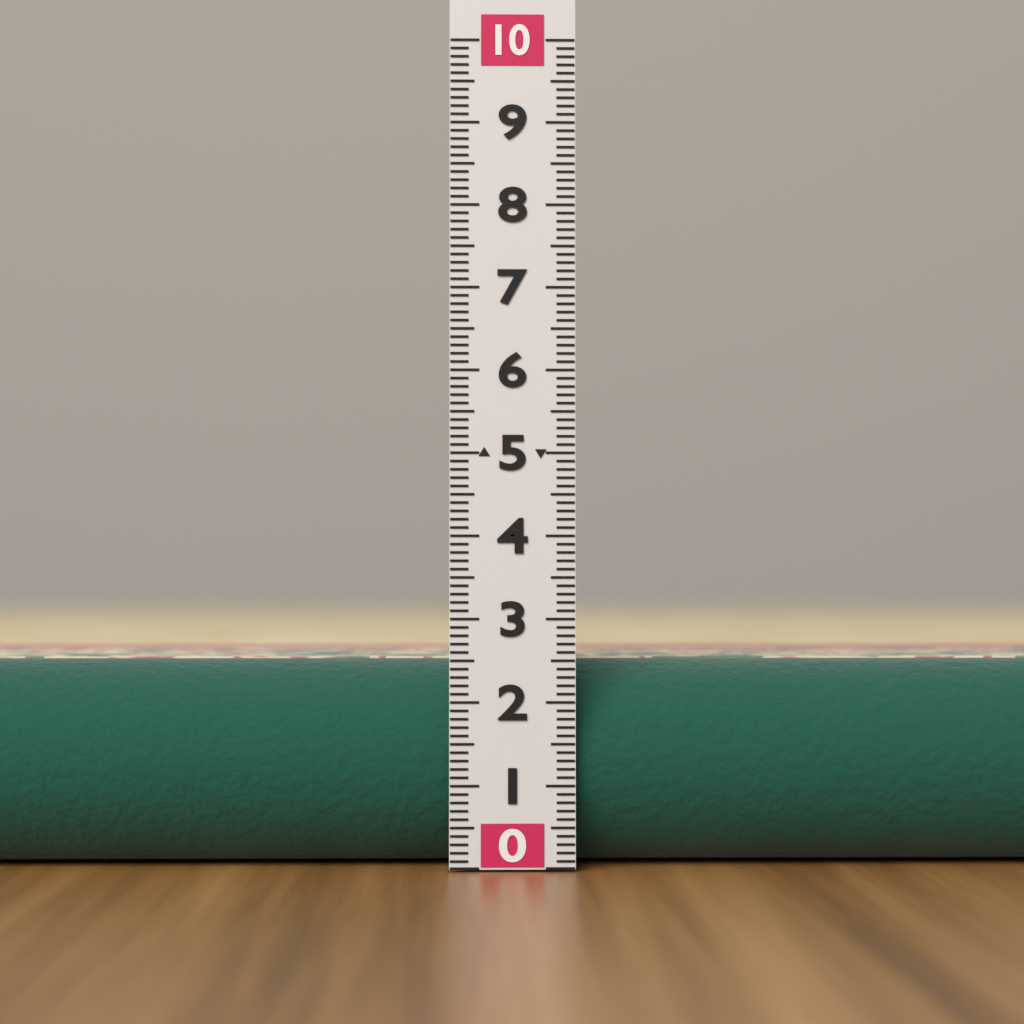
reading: 2.5 (no unit)
